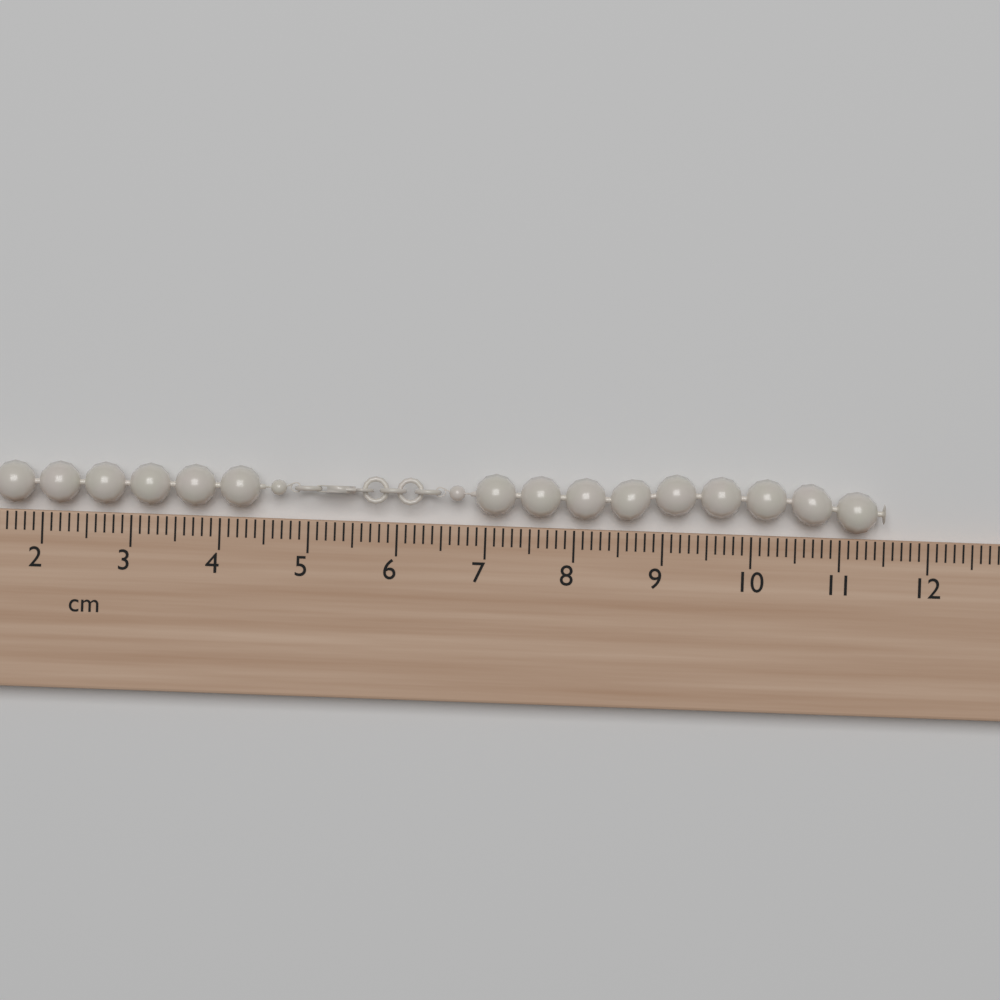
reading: 11.5 cm
